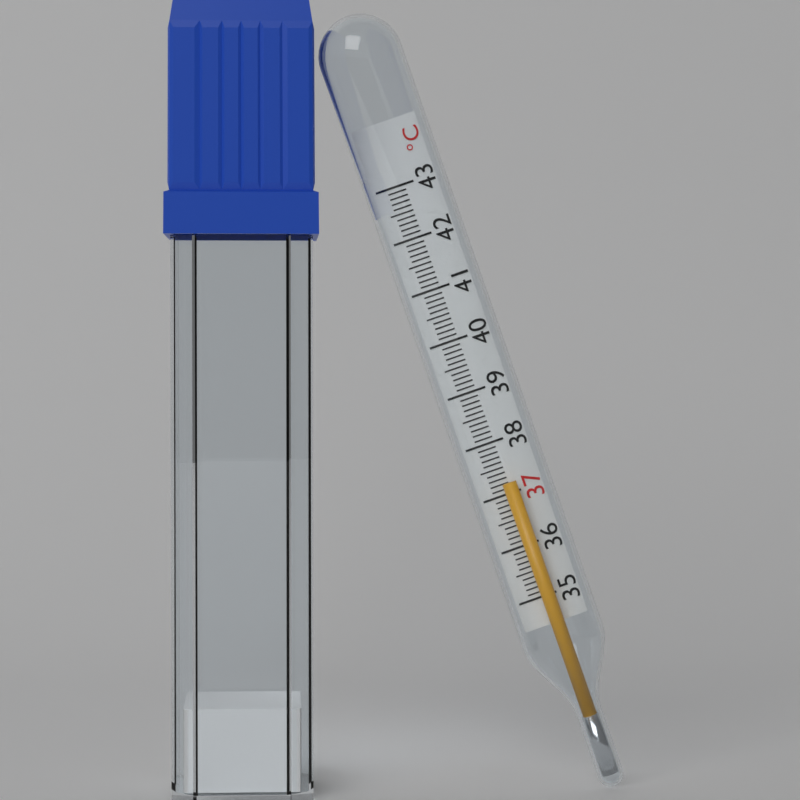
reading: 37.2 °C
